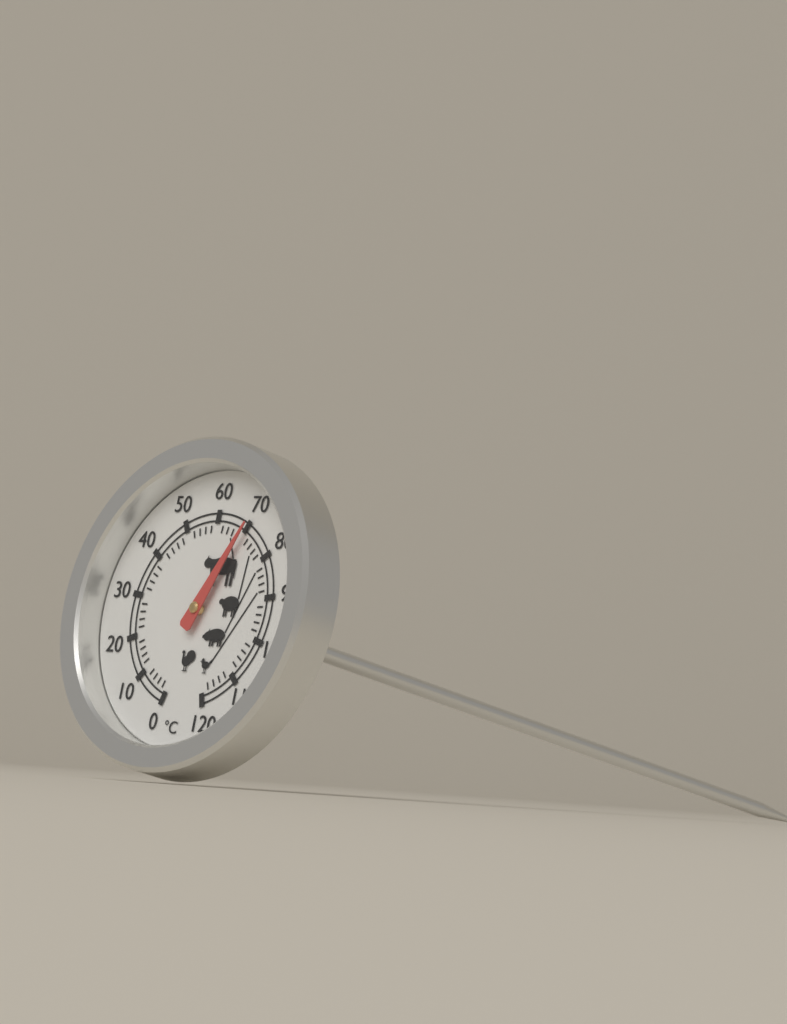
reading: 70 °C
